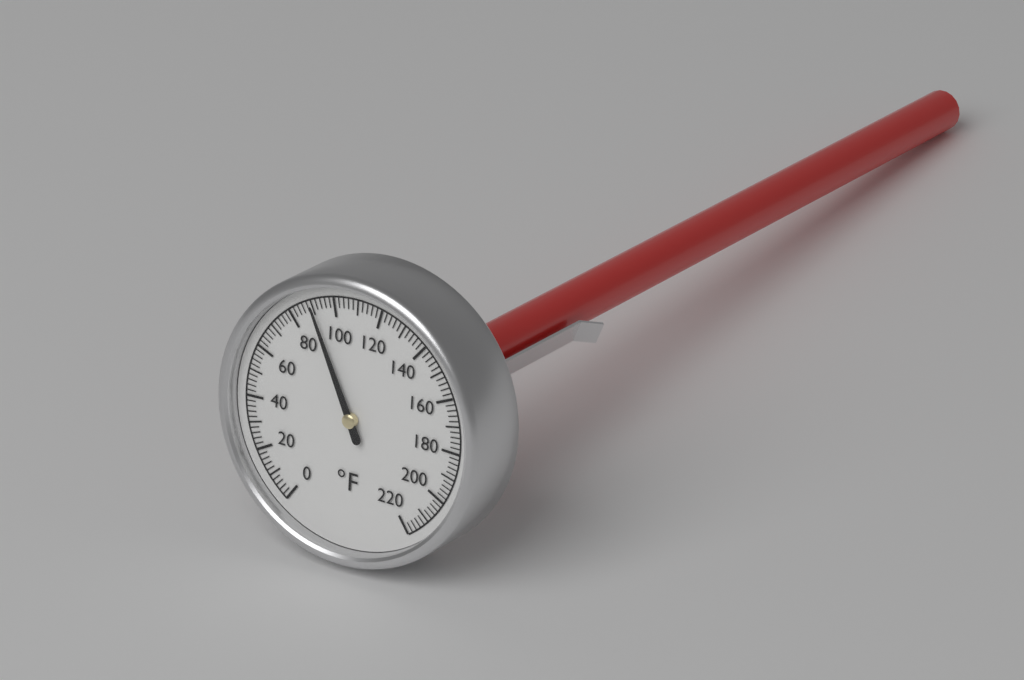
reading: 90 °F
